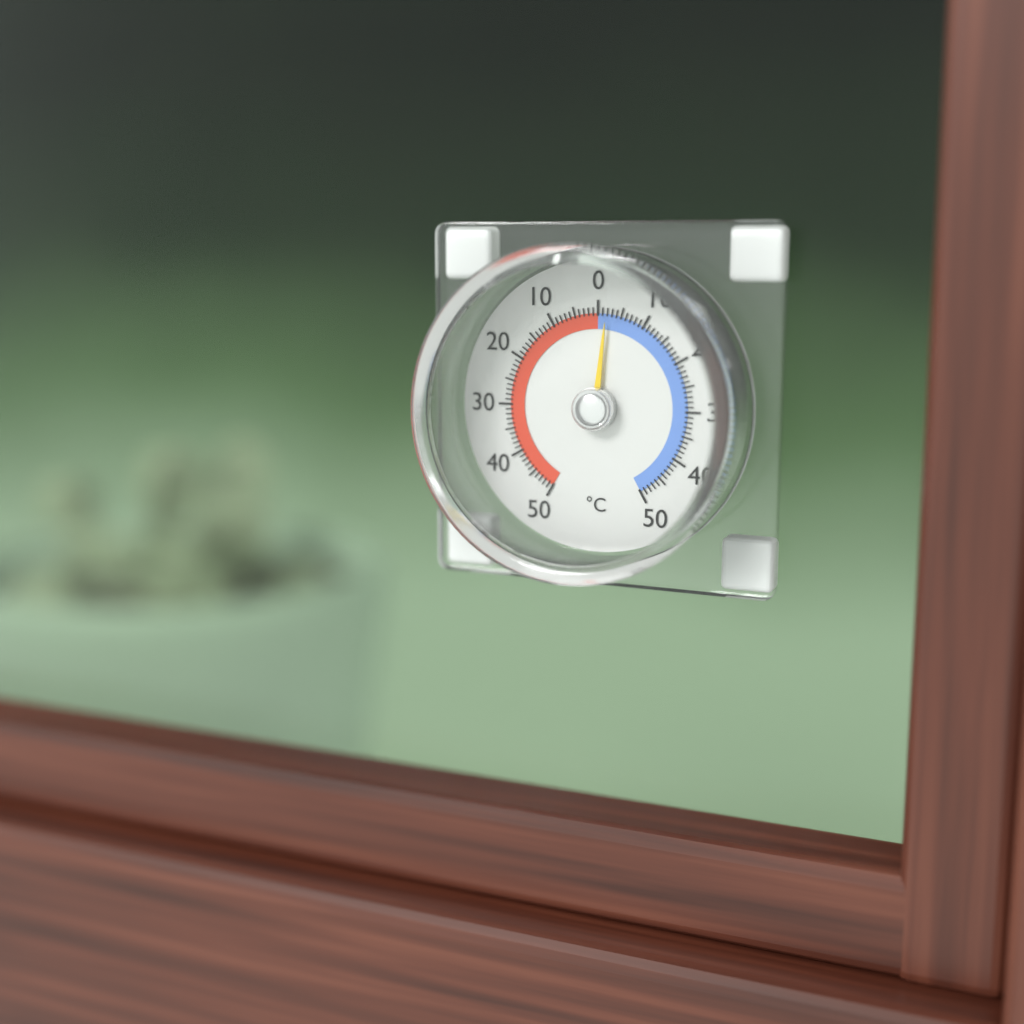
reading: -2 °C
